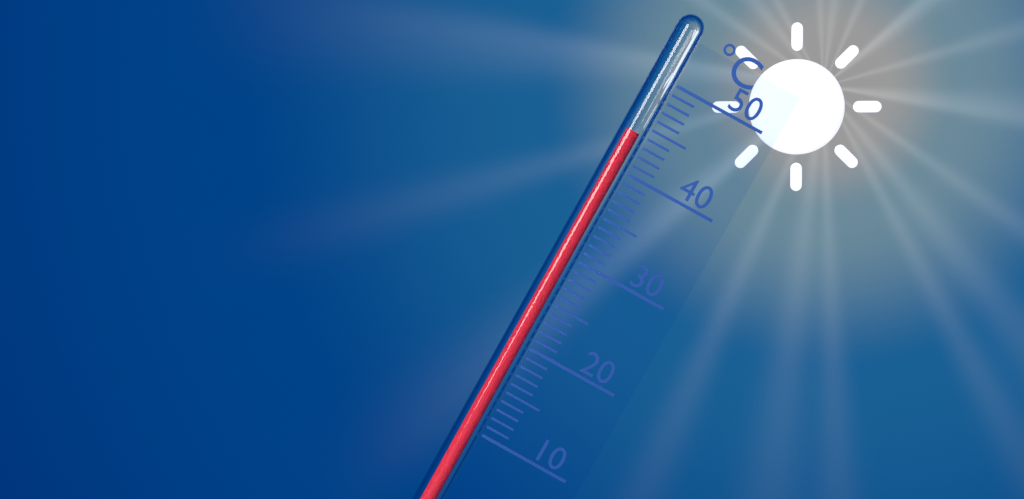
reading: 44 °C
